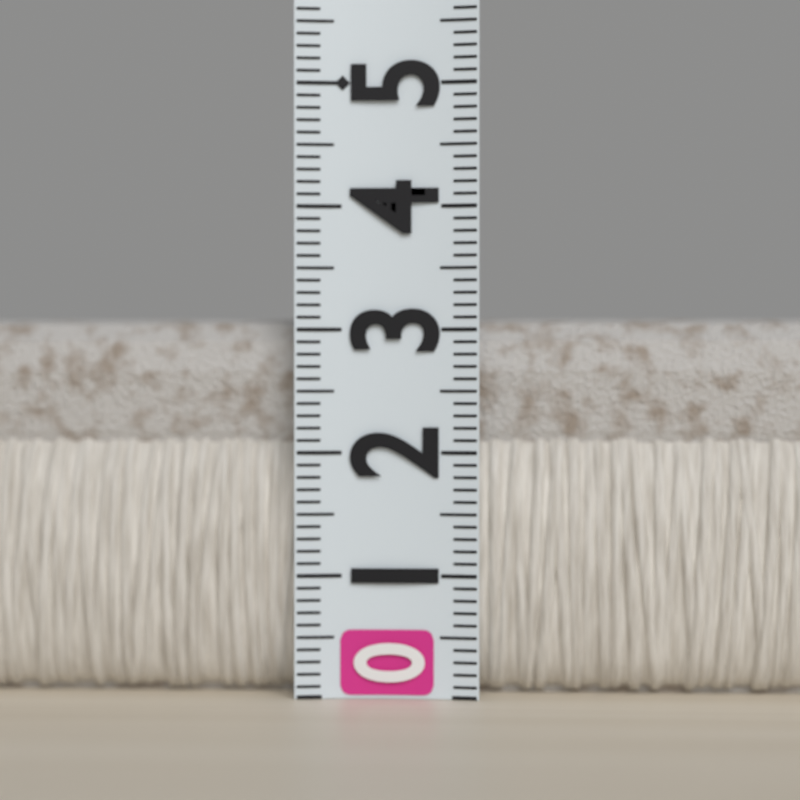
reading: 3.1 (no unit)
